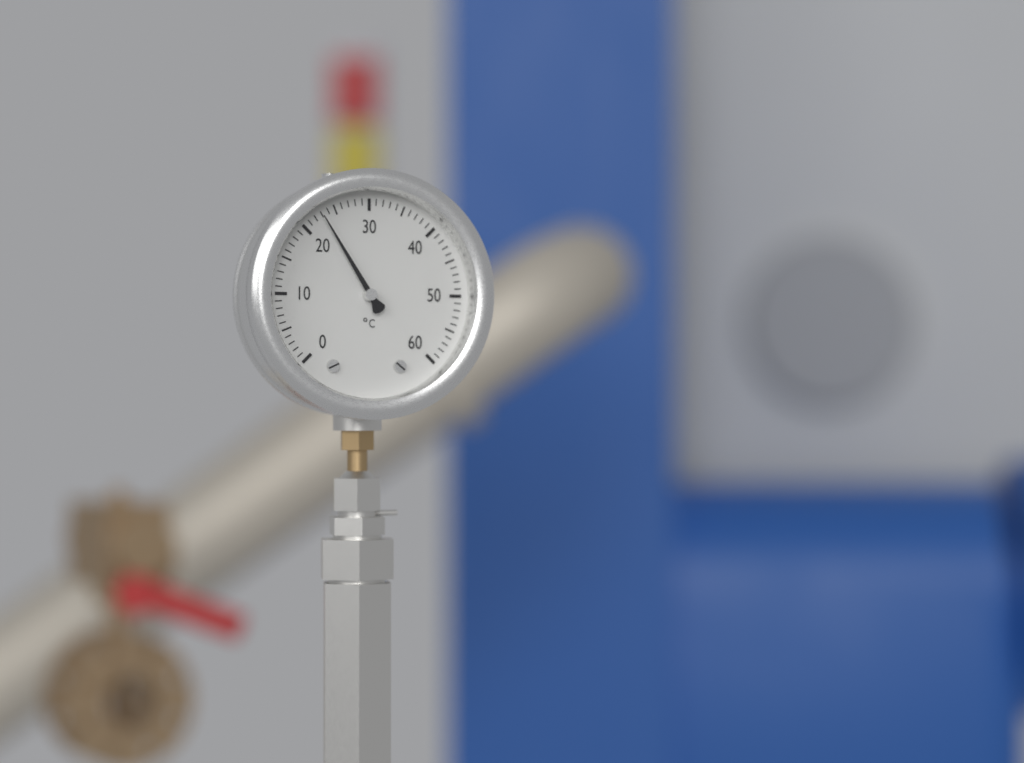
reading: 23 °C
